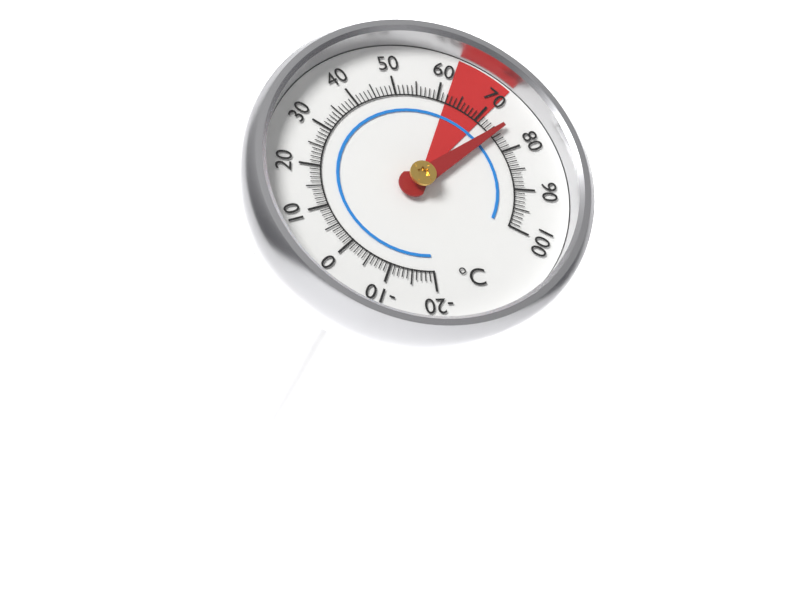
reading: 75 °C
